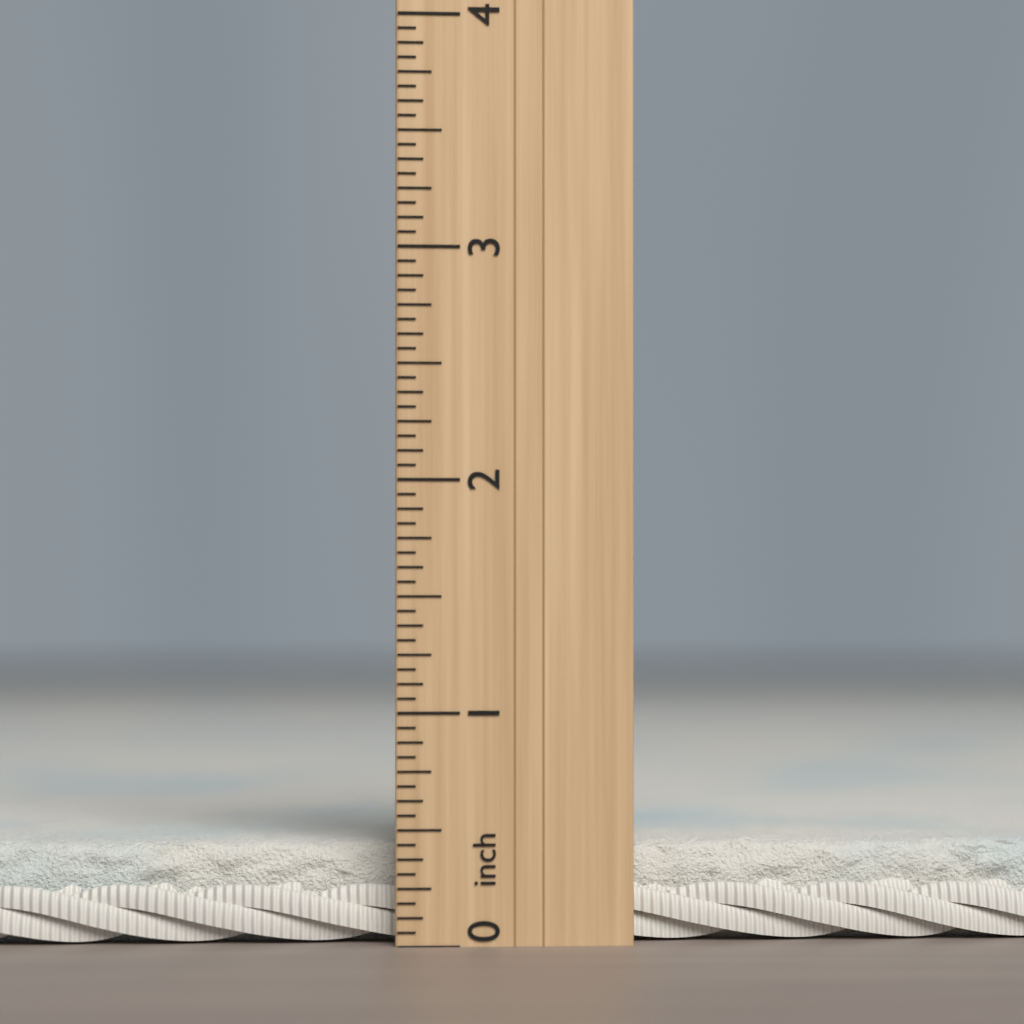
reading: 0.4375 inch
